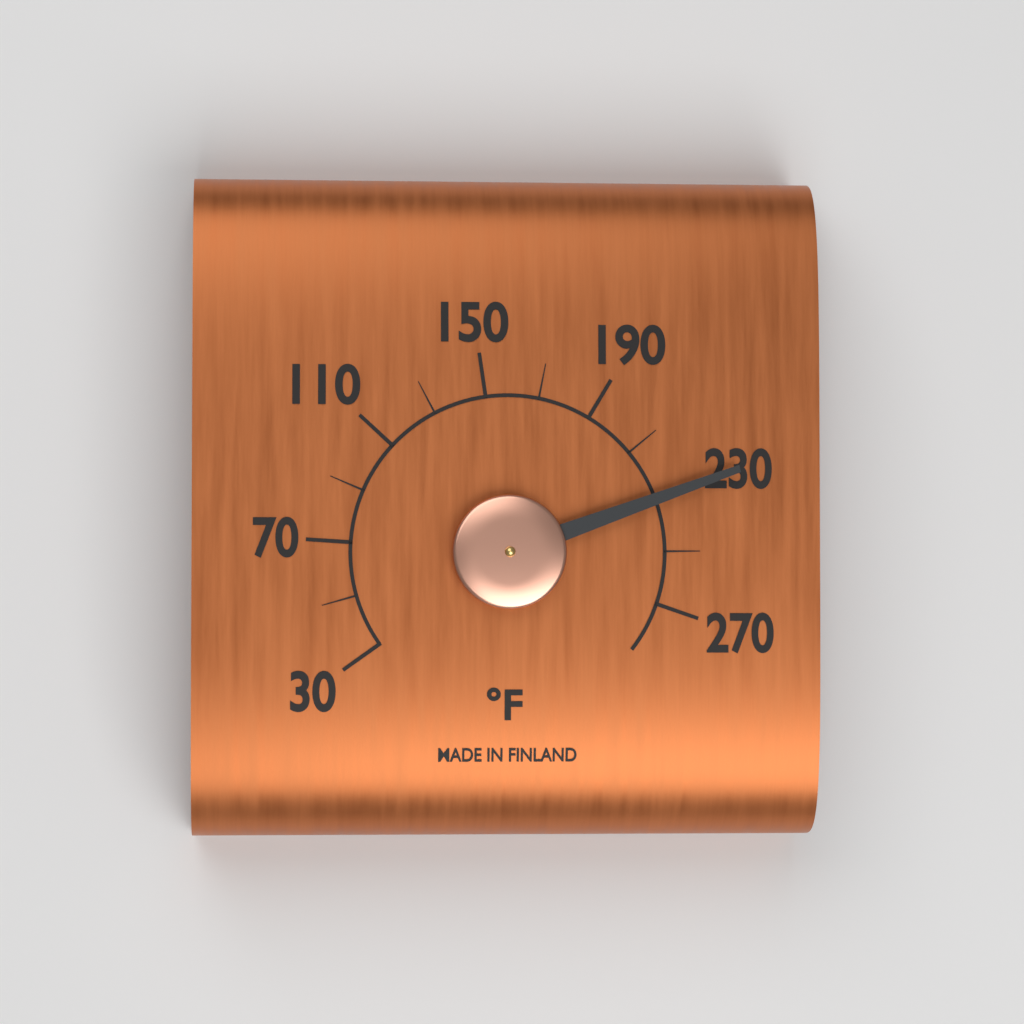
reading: 230 °F
